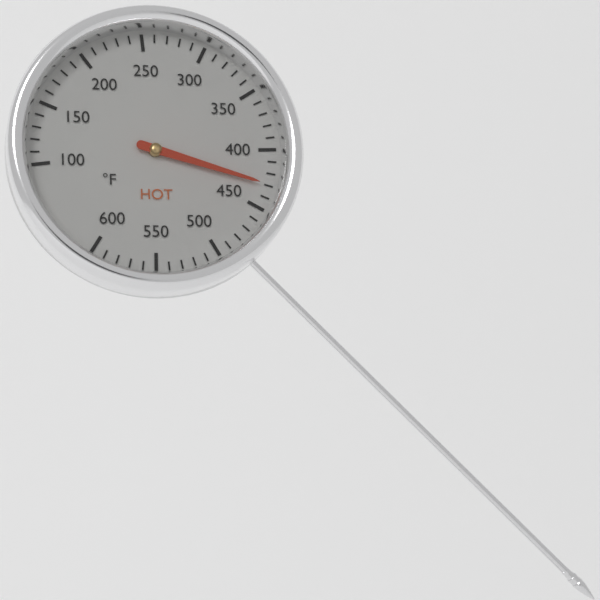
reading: 430 °F
